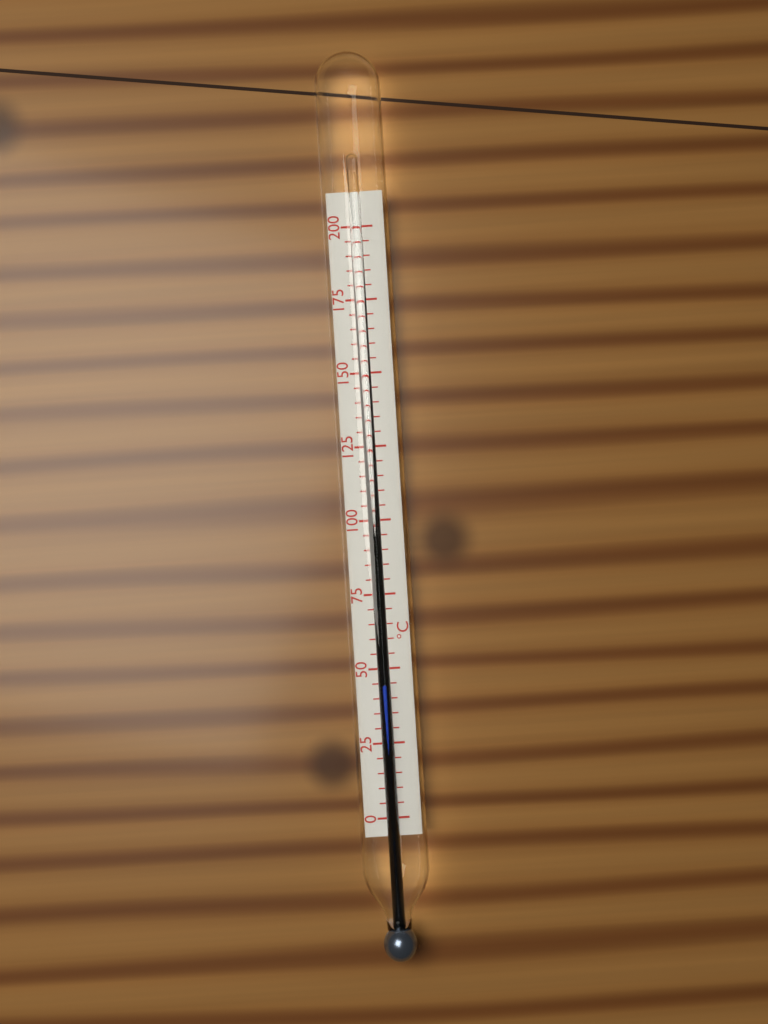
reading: 45 °C
